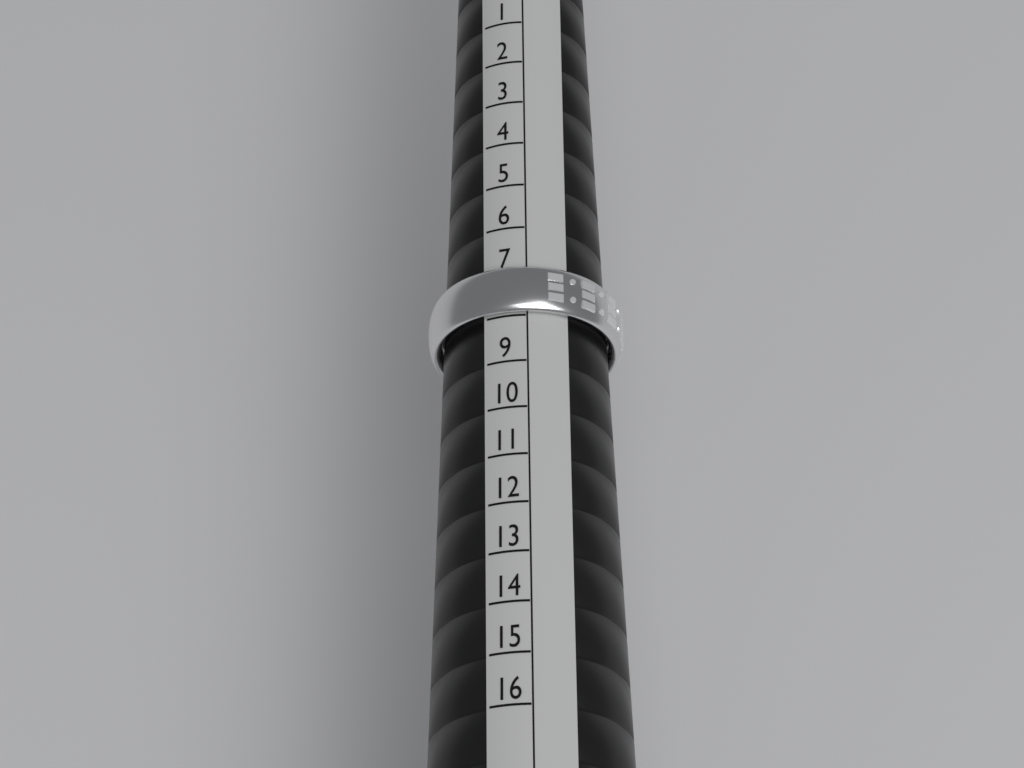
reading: 8 (no unit)
